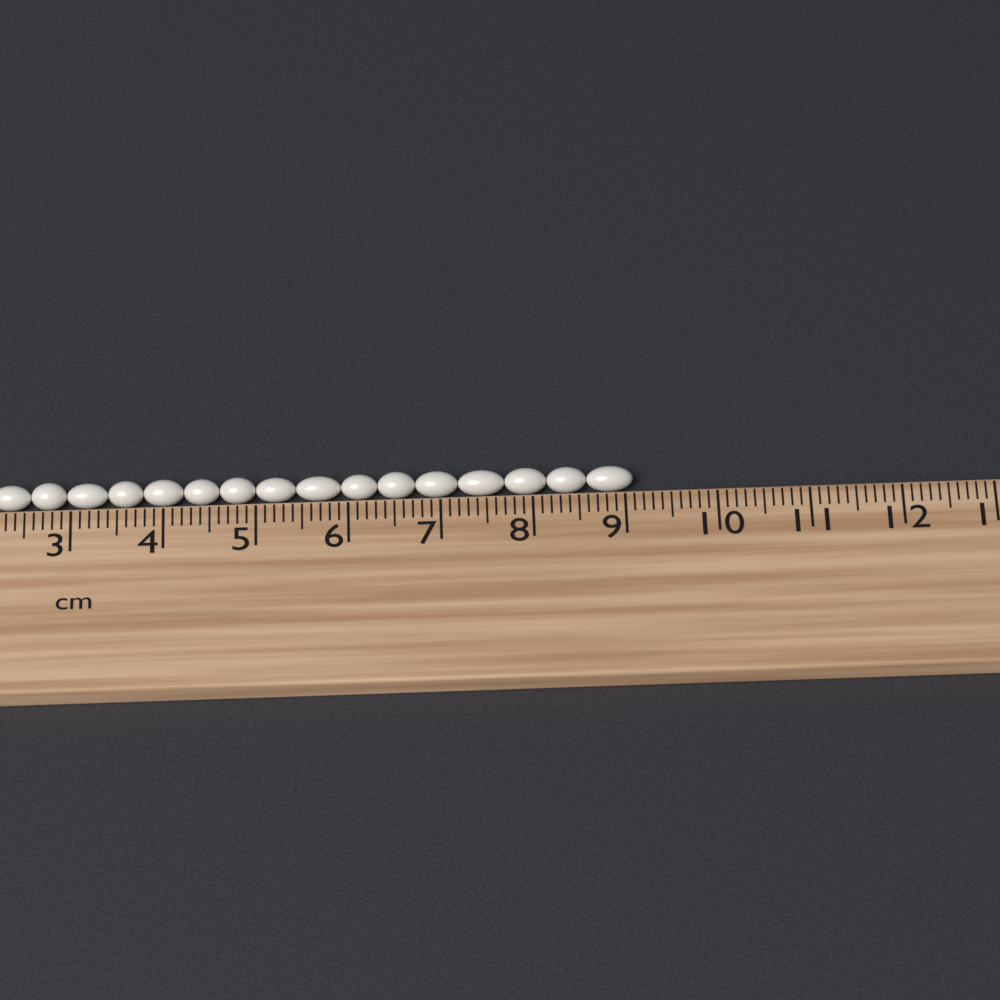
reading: 9.1 cm
